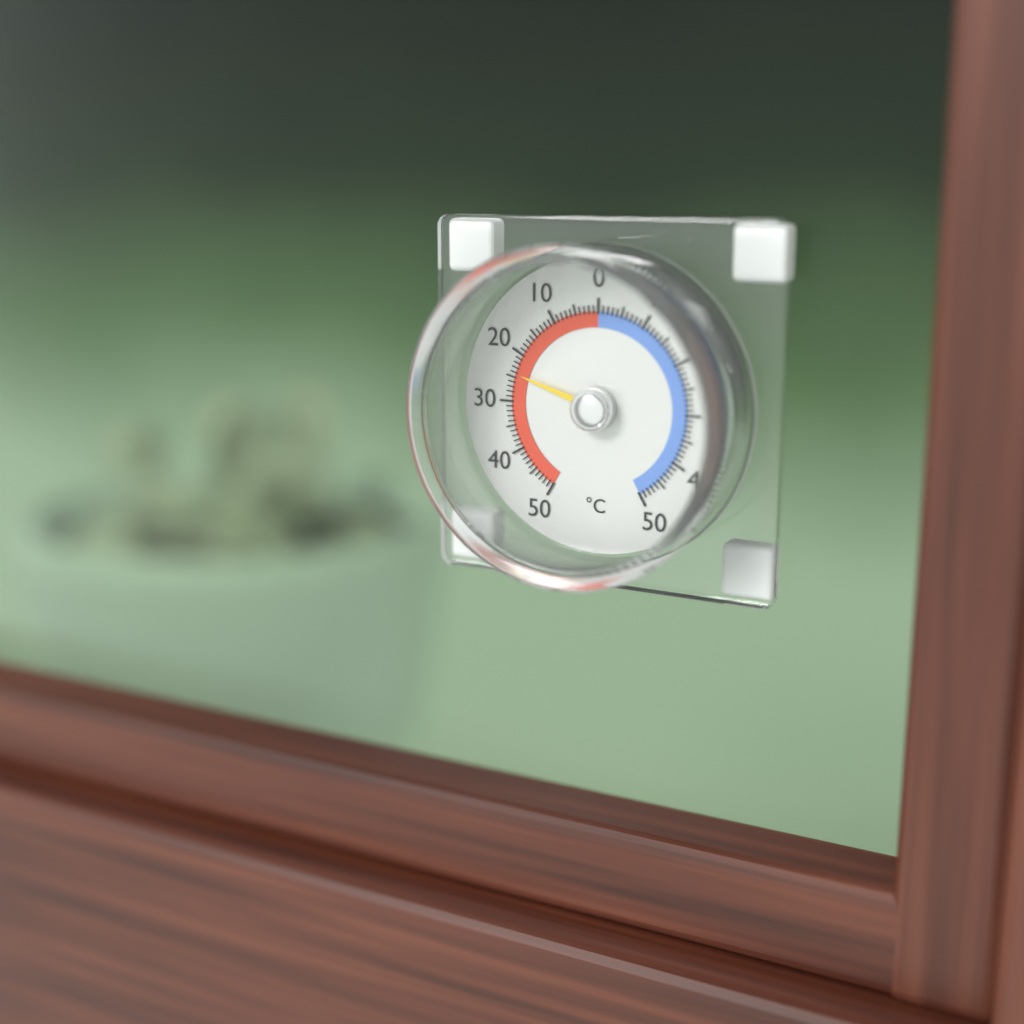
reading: 24 °C
